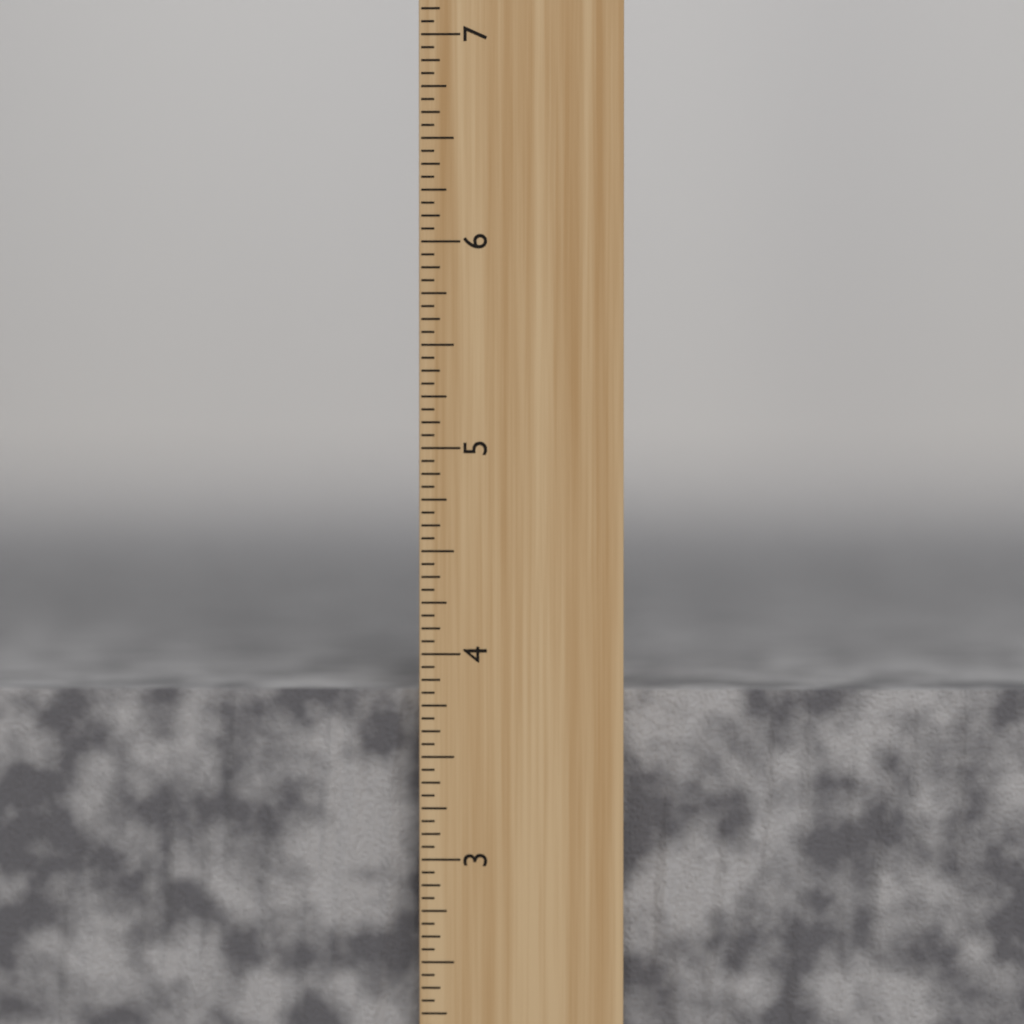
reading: 3.8125 inch
